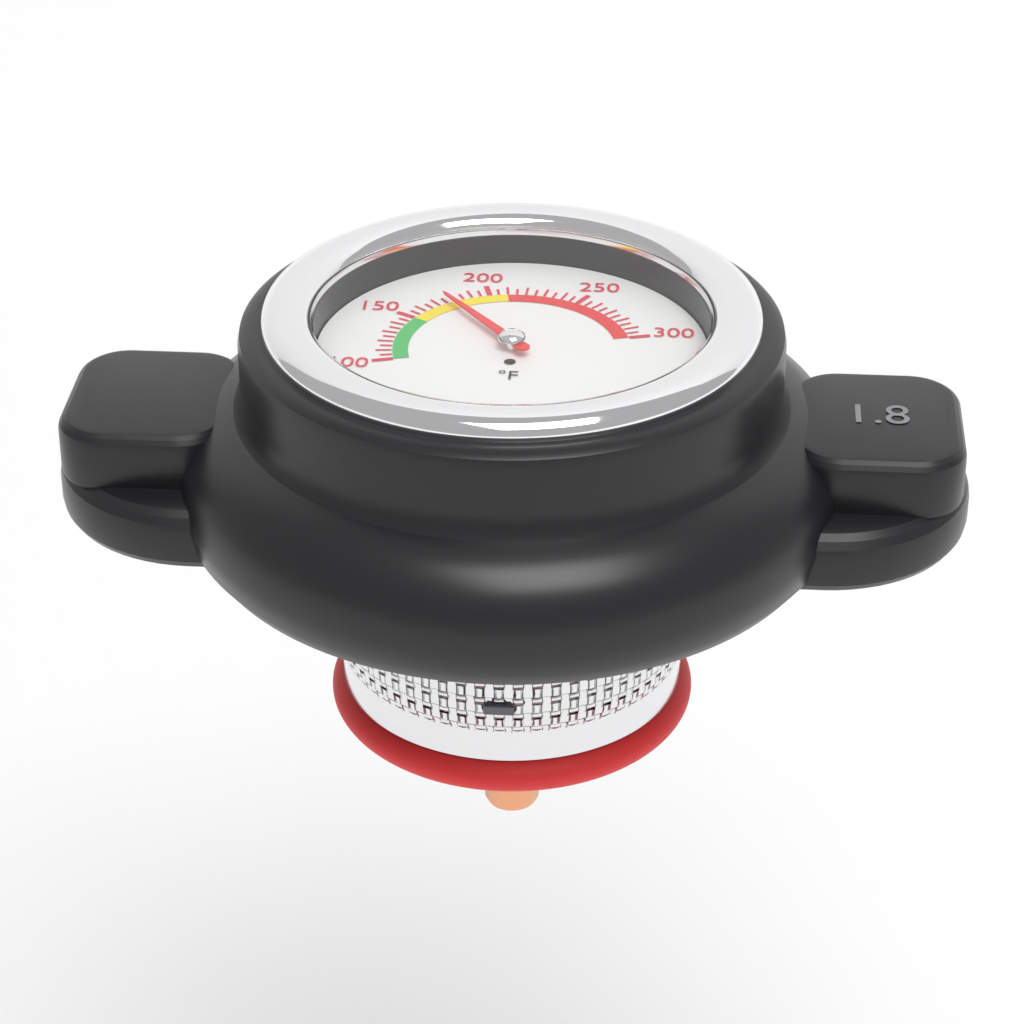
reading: 175 °F
